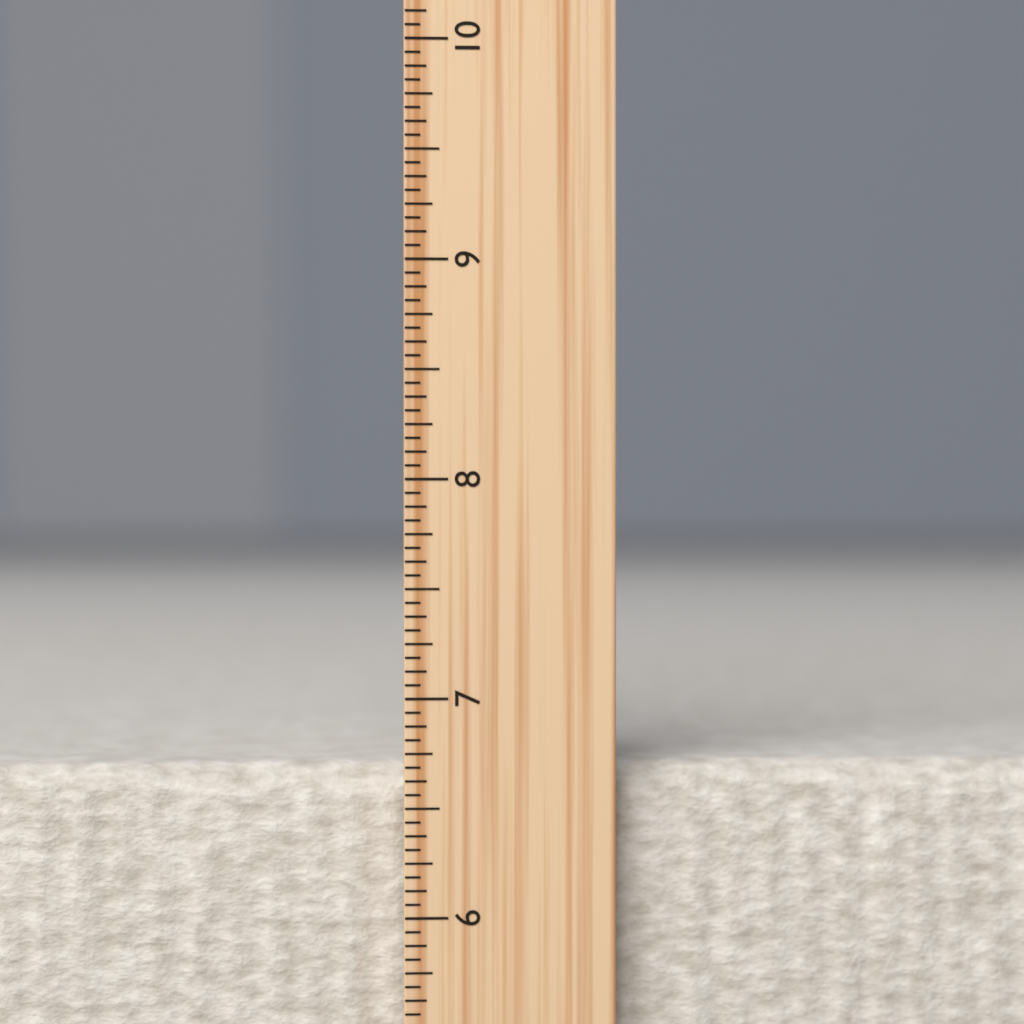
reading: 6.6875 inch
